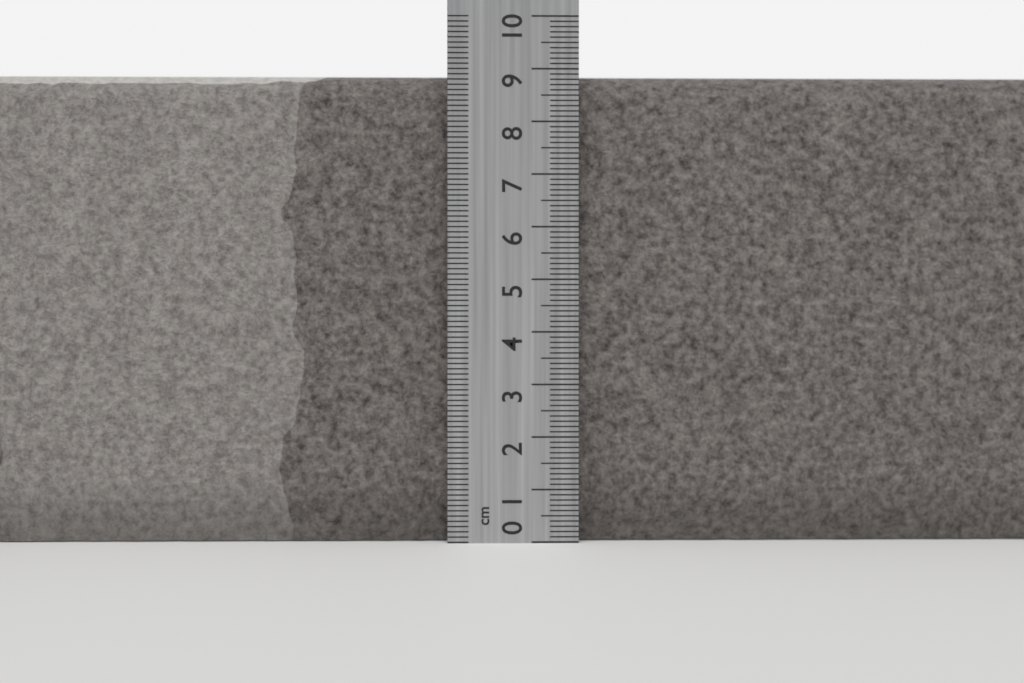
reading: 8.9 cm
